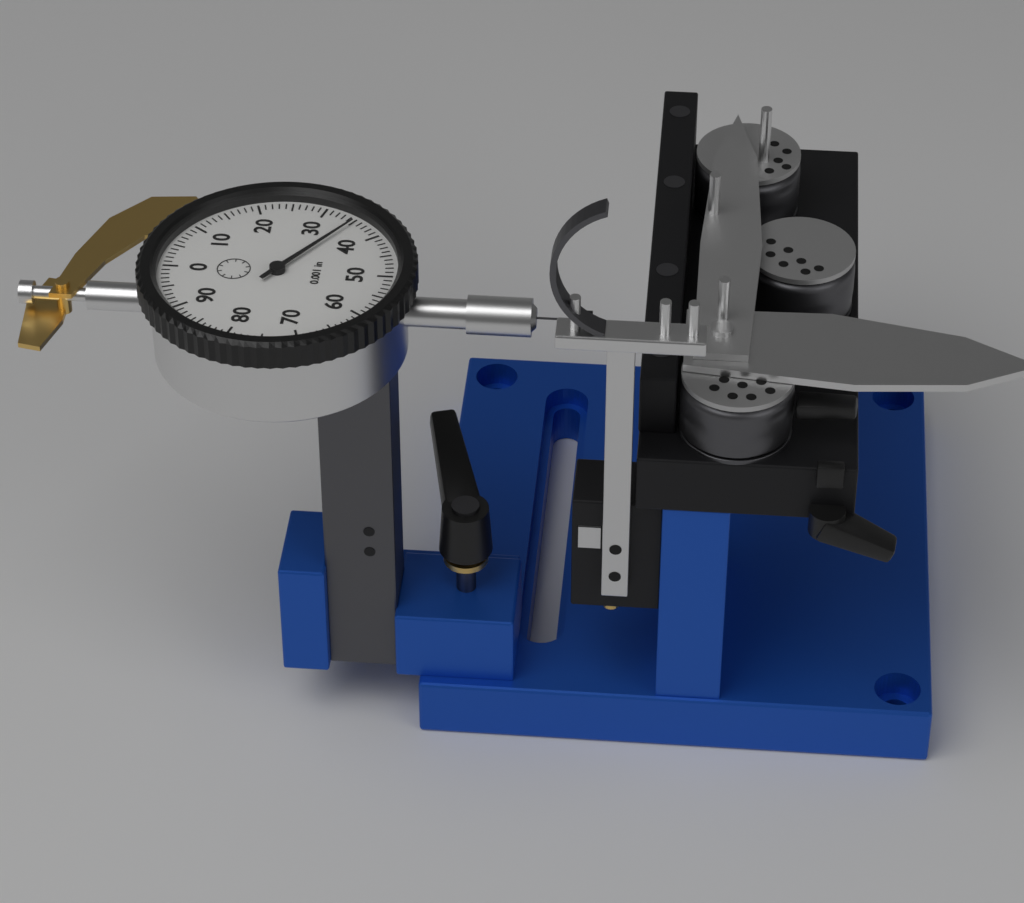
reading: 0.035 in
